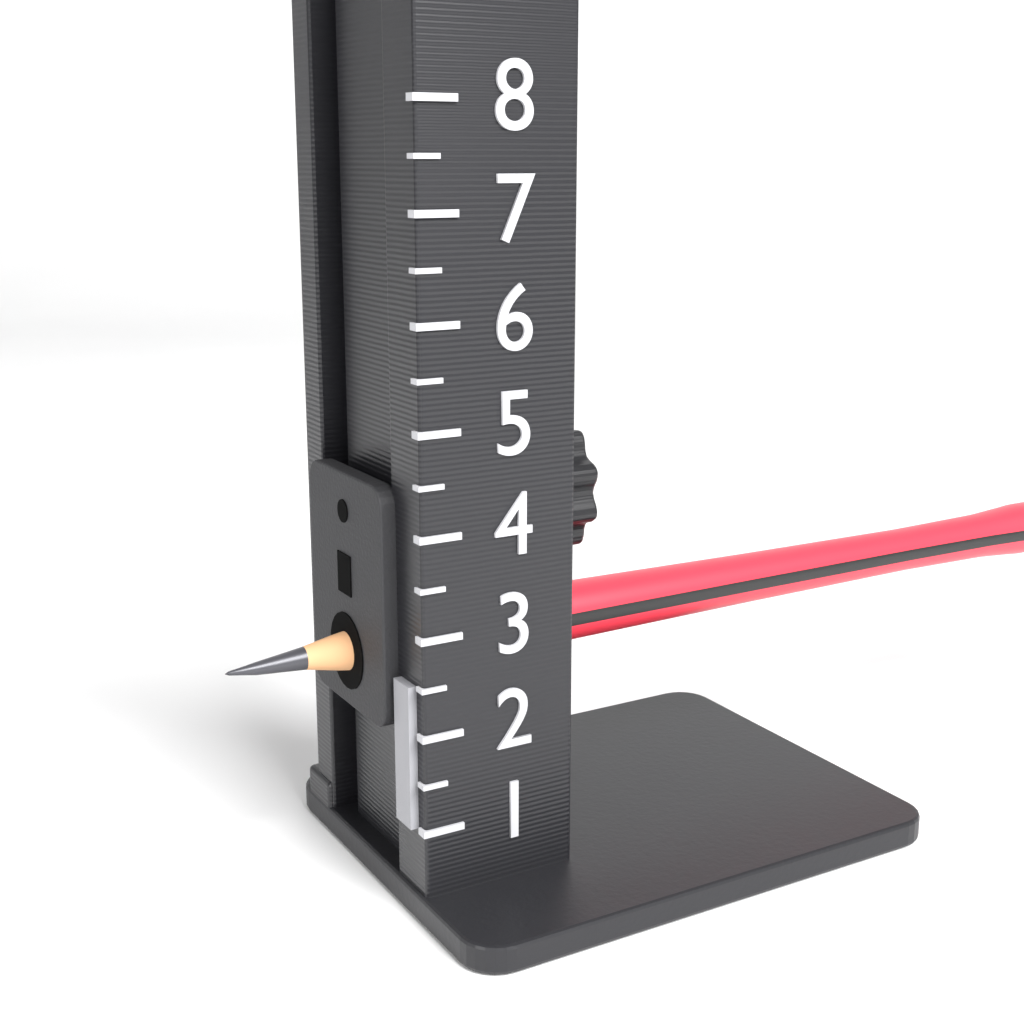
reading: 2.5 (no unit)
